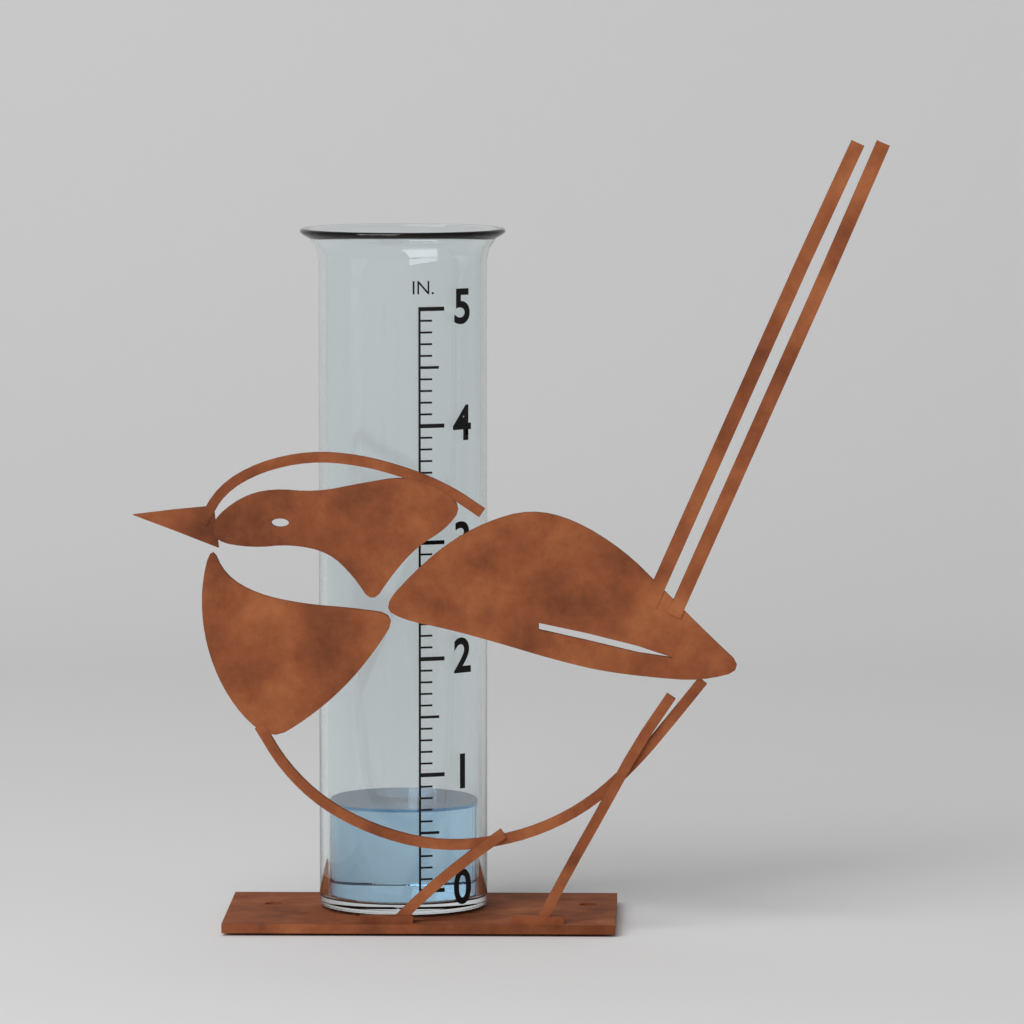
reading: 0.7 in
